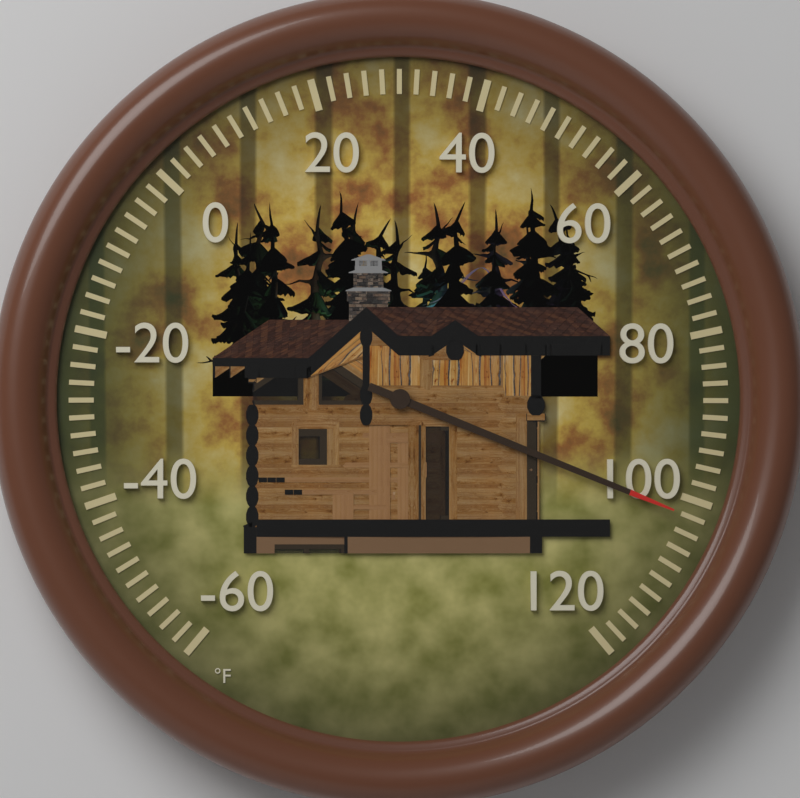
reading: 102 °F
